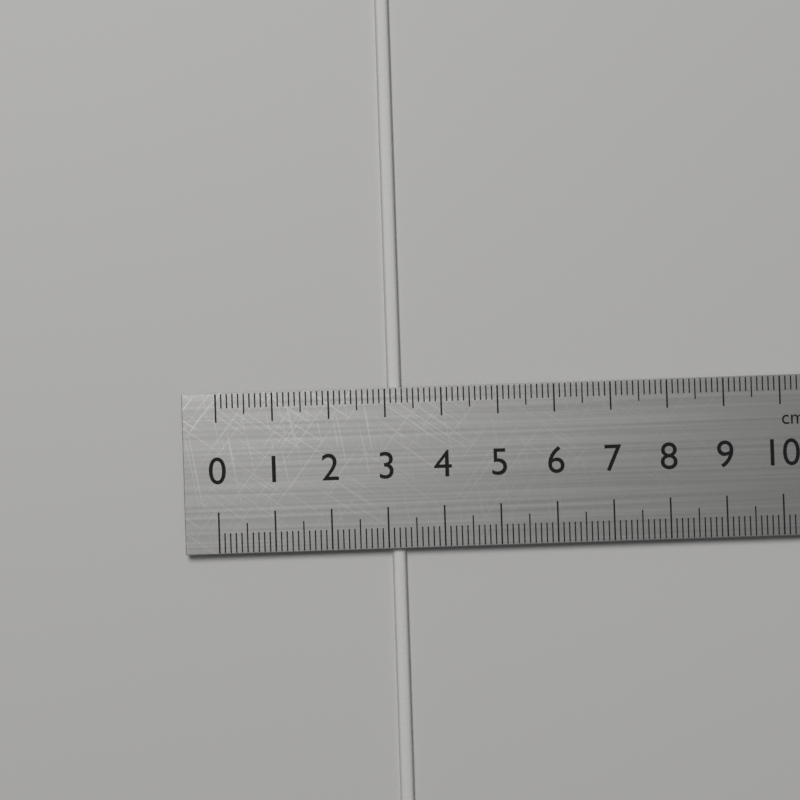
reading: 3.3 cm
